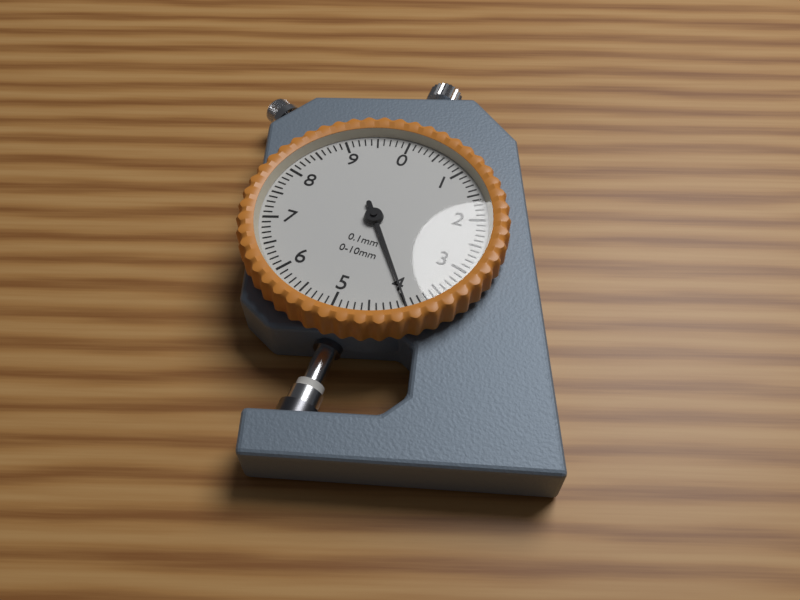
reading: 4.0 mm
